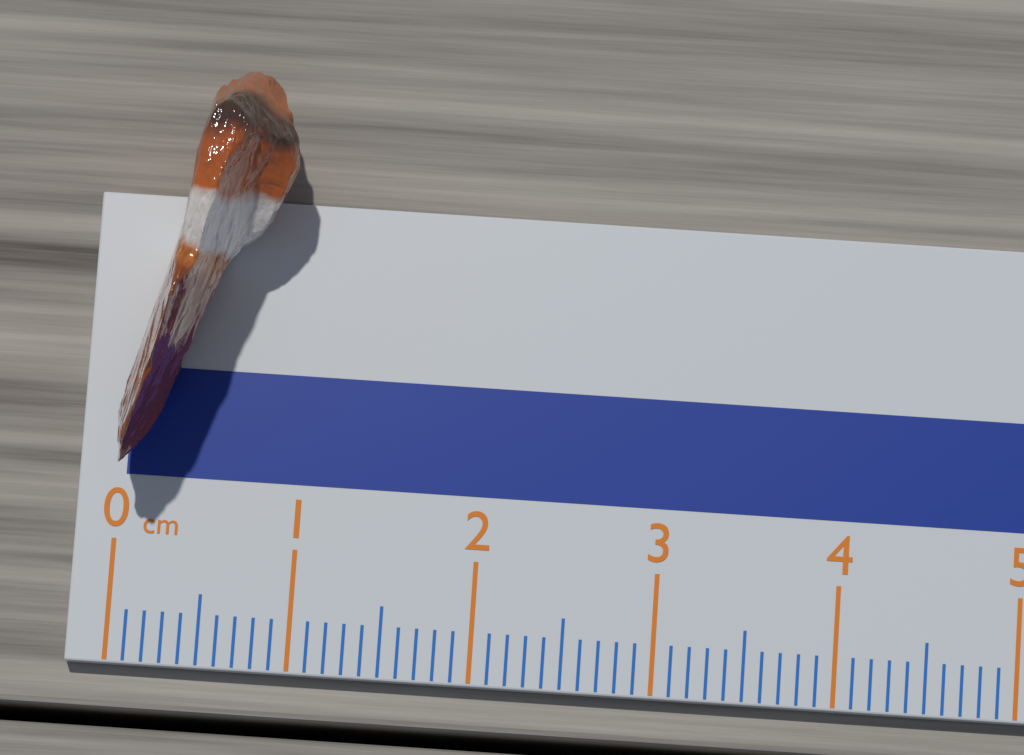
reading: 0.9 cm
